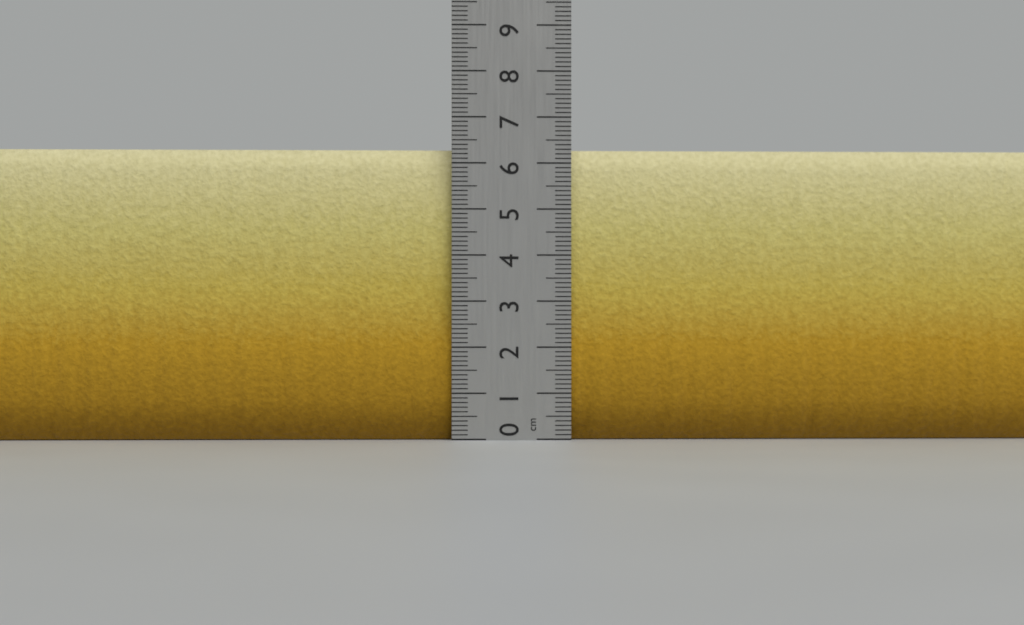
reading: 6.3 cm
